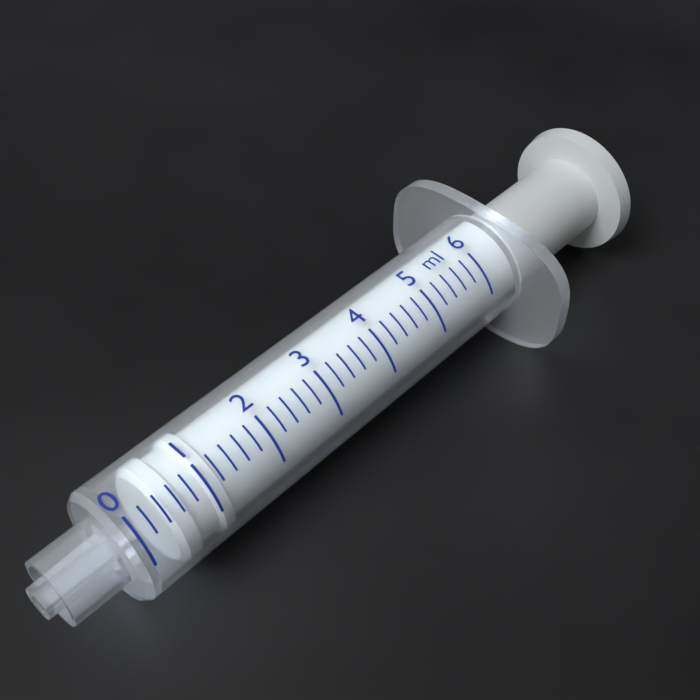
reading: 0.4 ml
